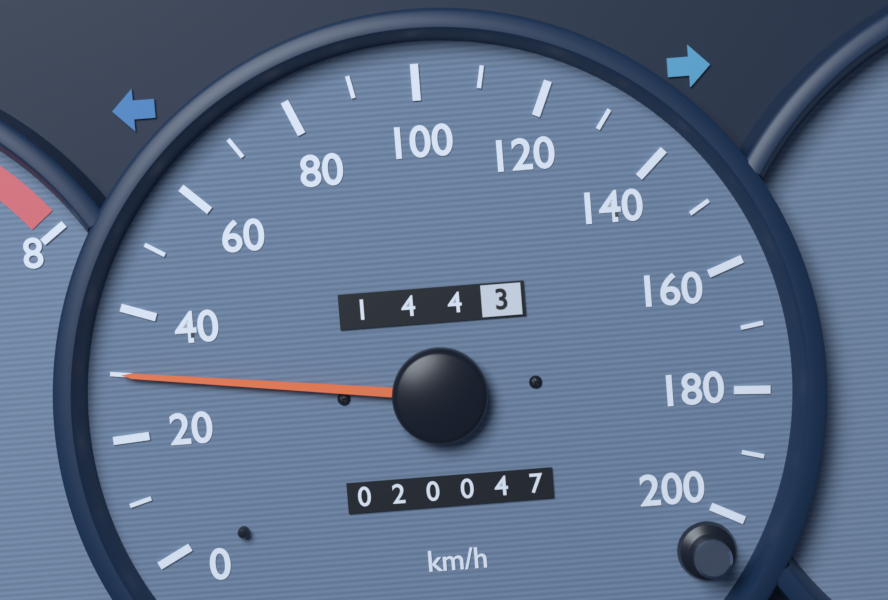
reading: 30 km/h
